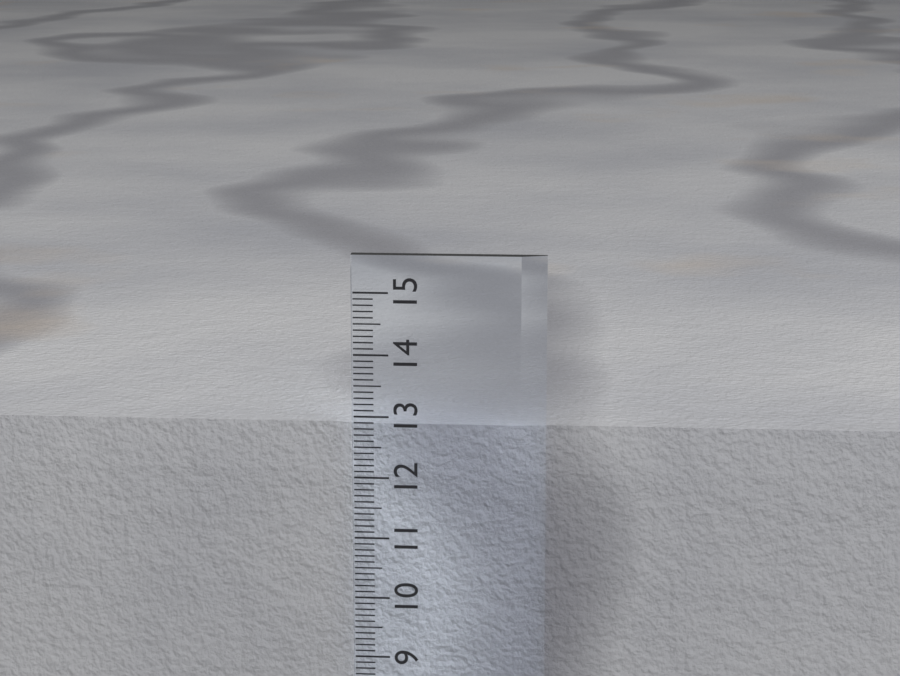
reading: 12.8 cm
